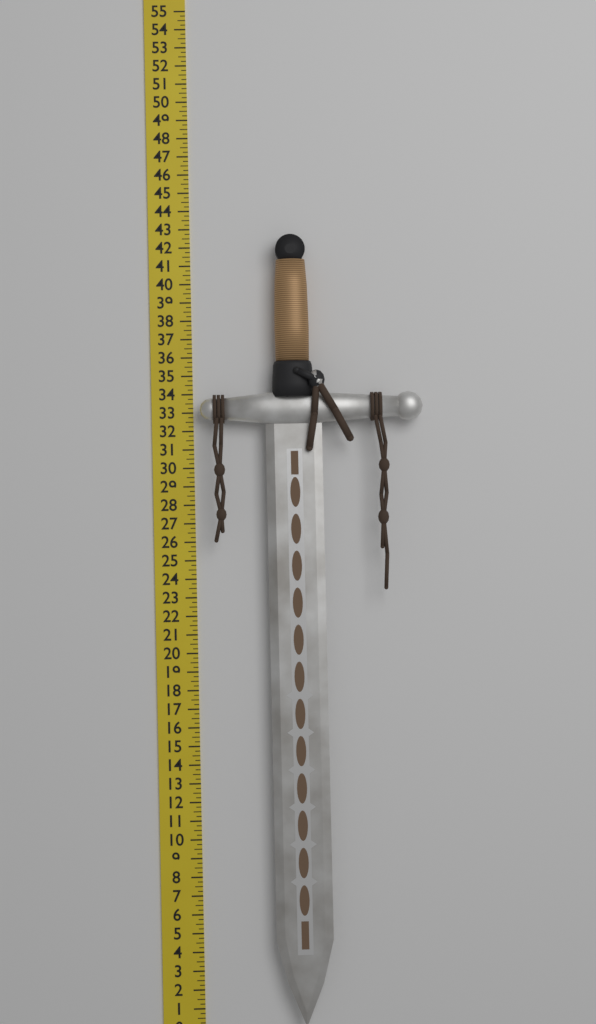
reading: 42.50 in
